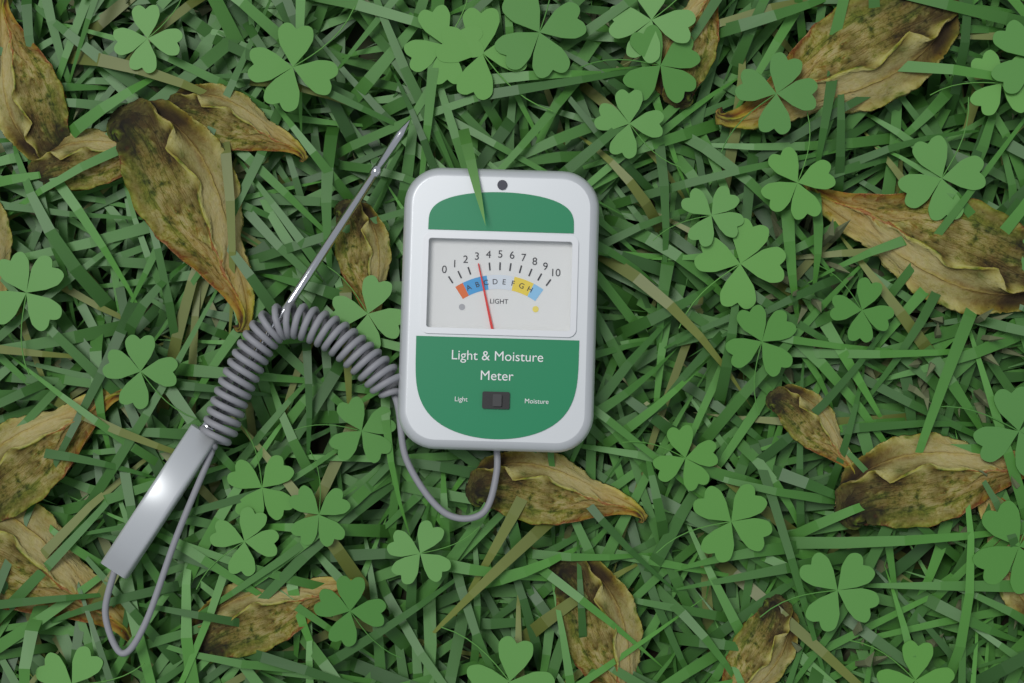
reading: 3 (no unit)
